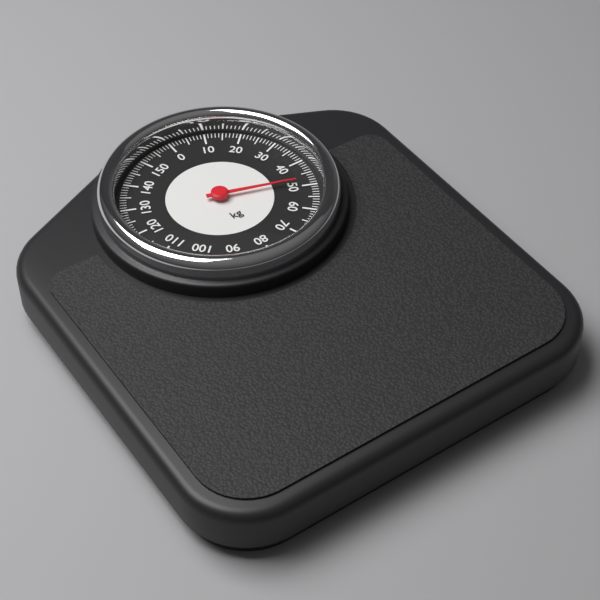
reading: 48 kg
